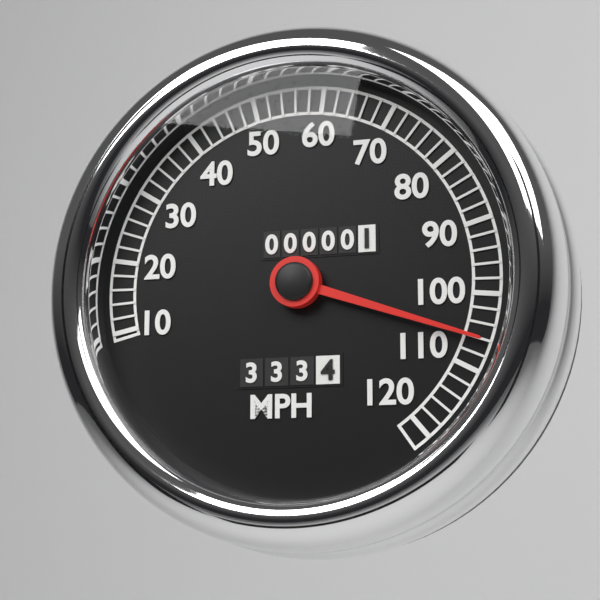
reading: 106 MPH
